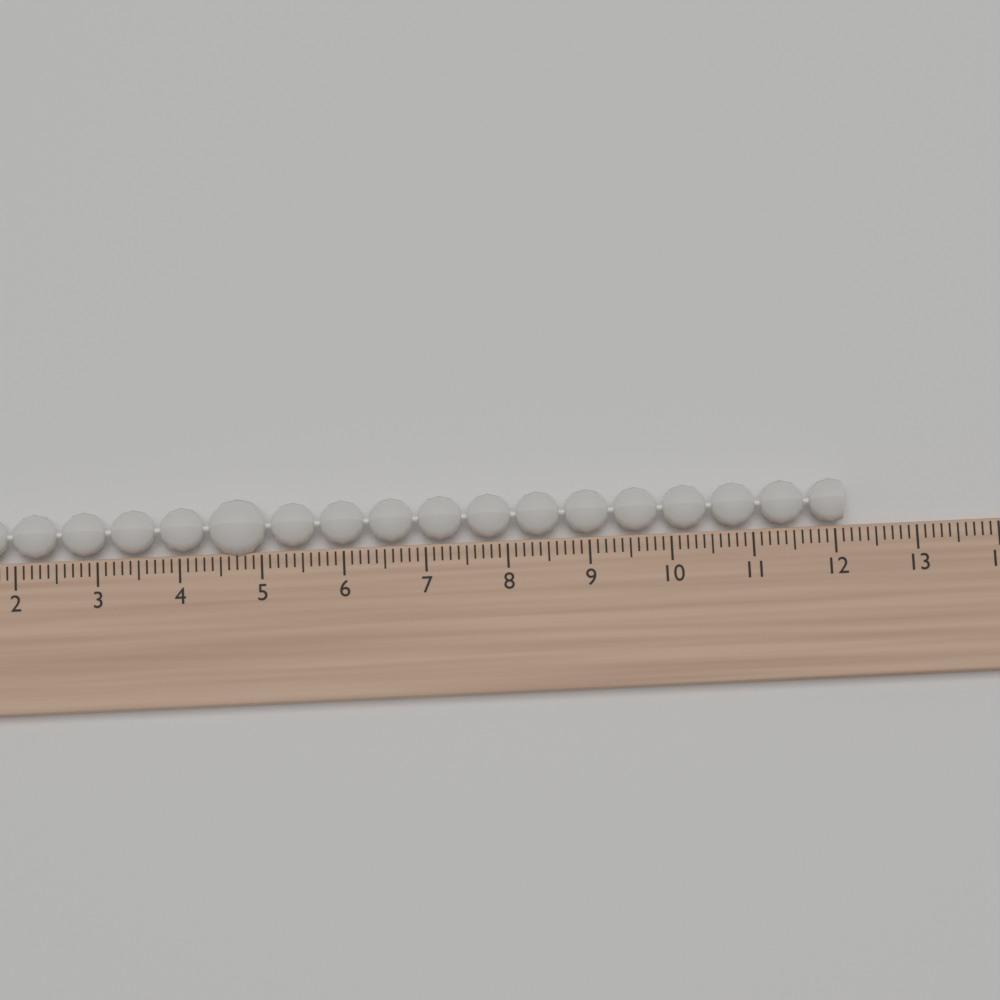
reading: 12.1 (no unit)
